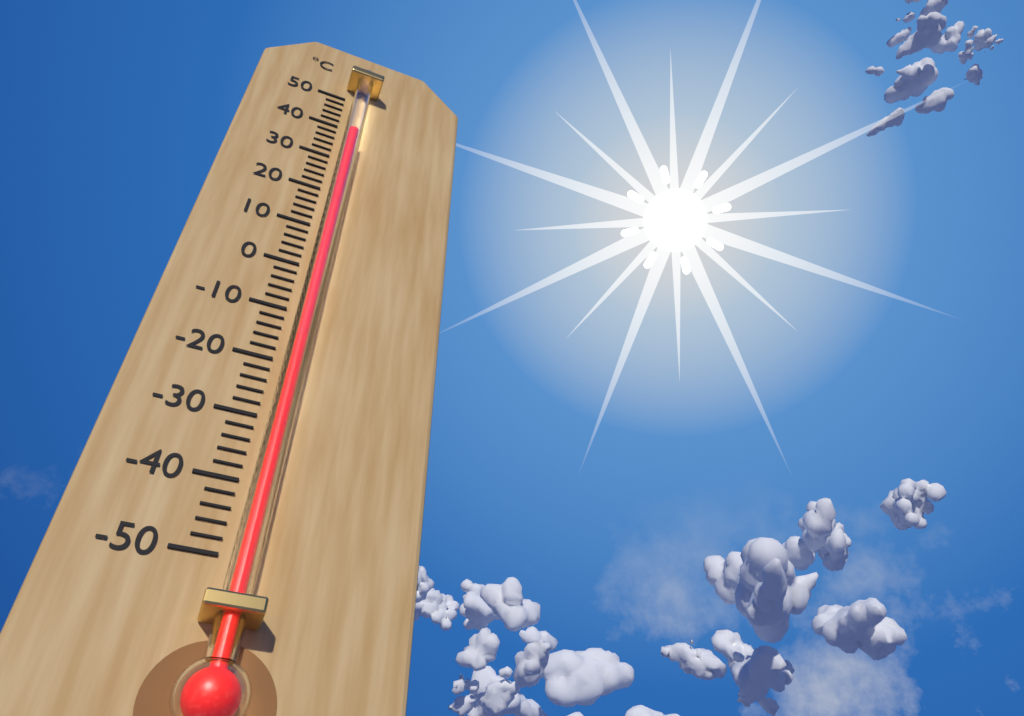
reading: 36 °C
